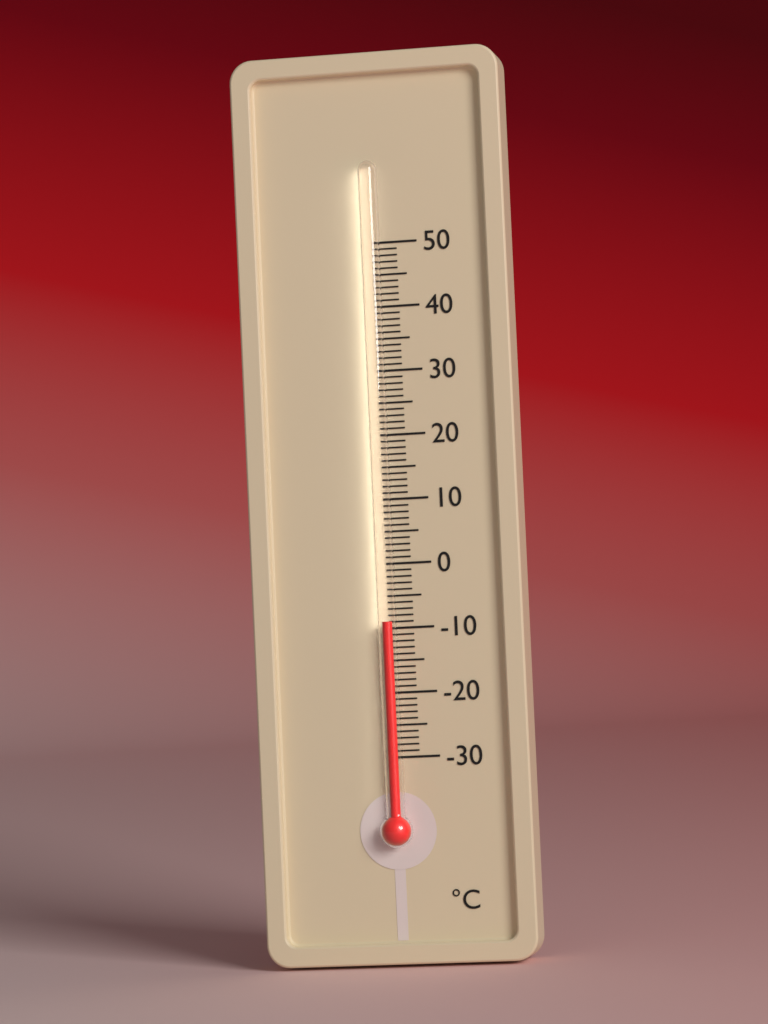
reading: -9 °C
